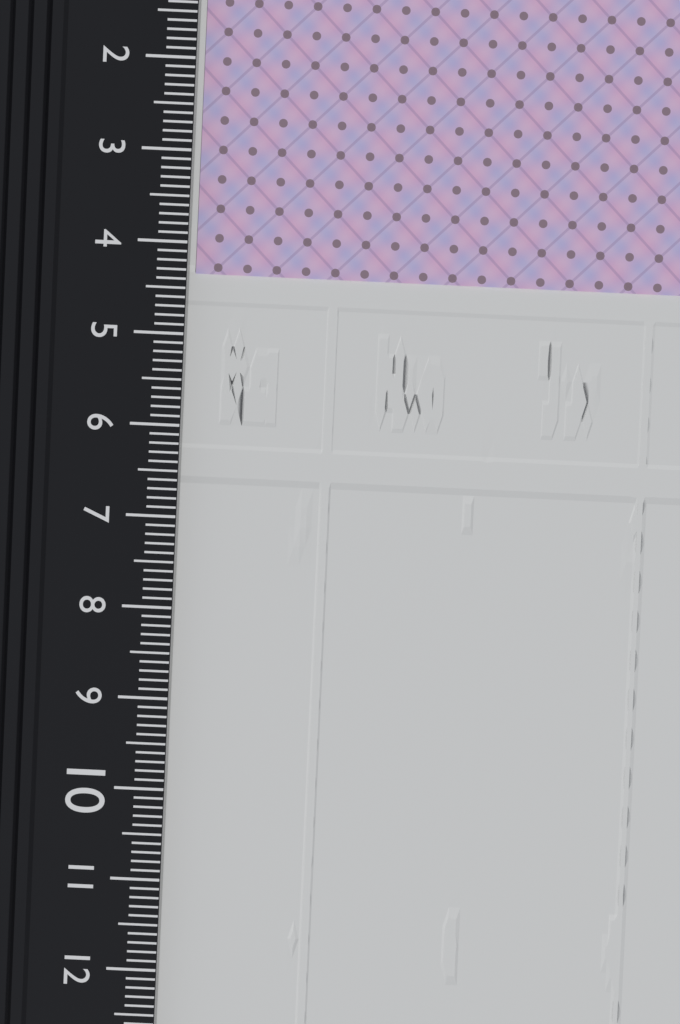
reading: 4.3 cm
